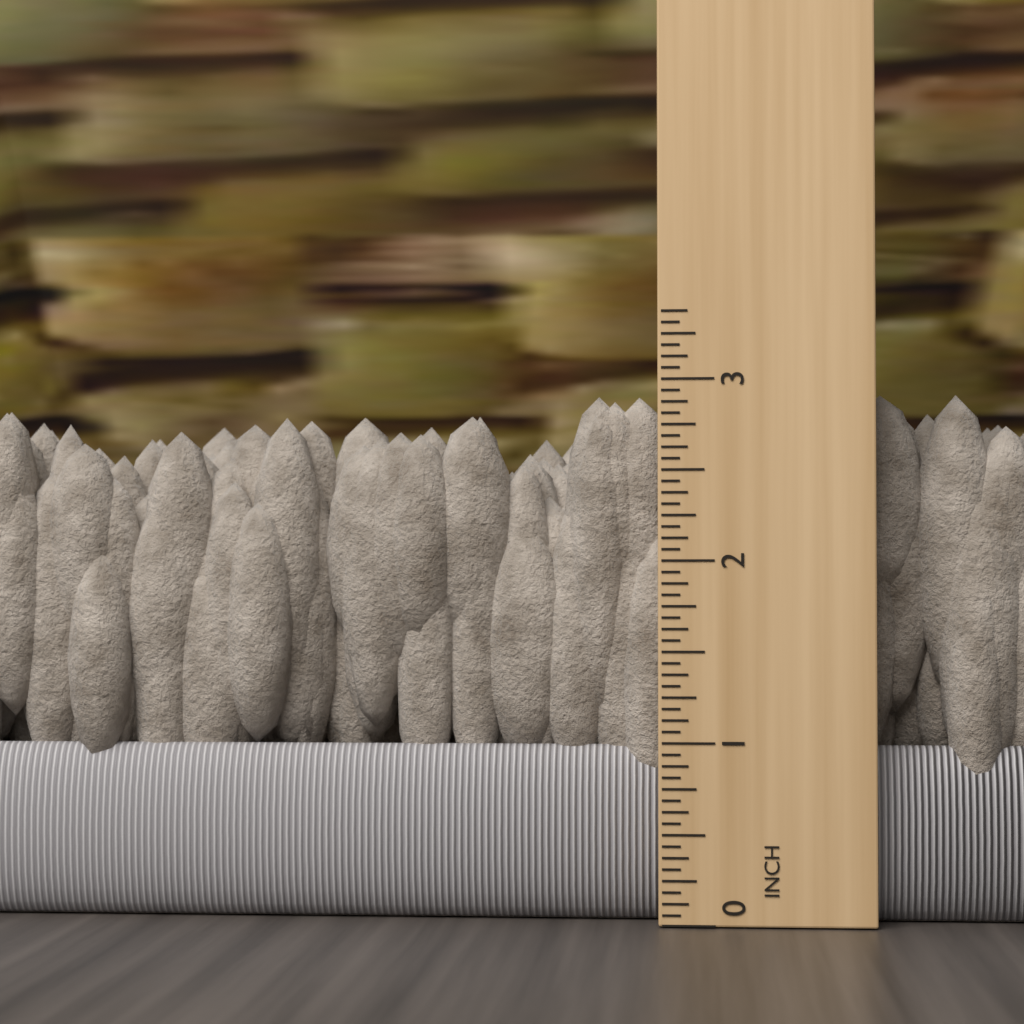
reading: 2.9375 in
